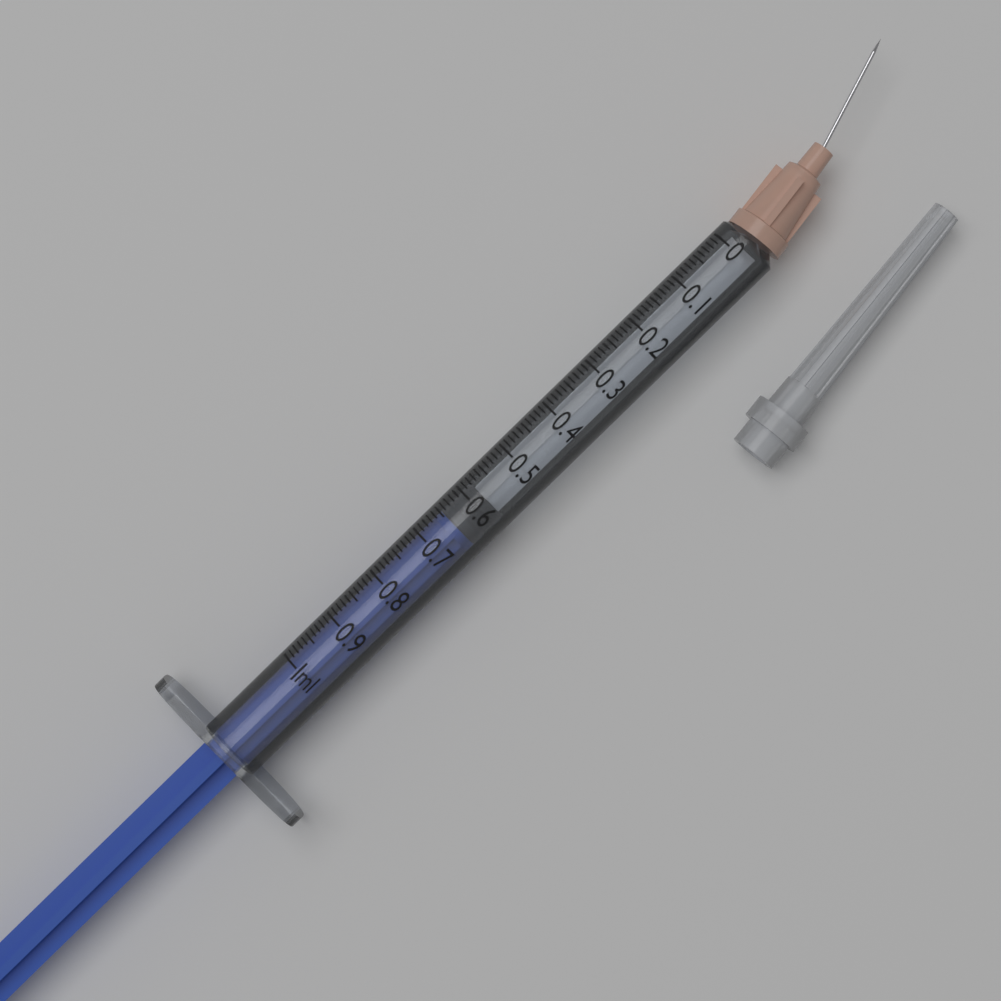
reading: 0.58 ml
